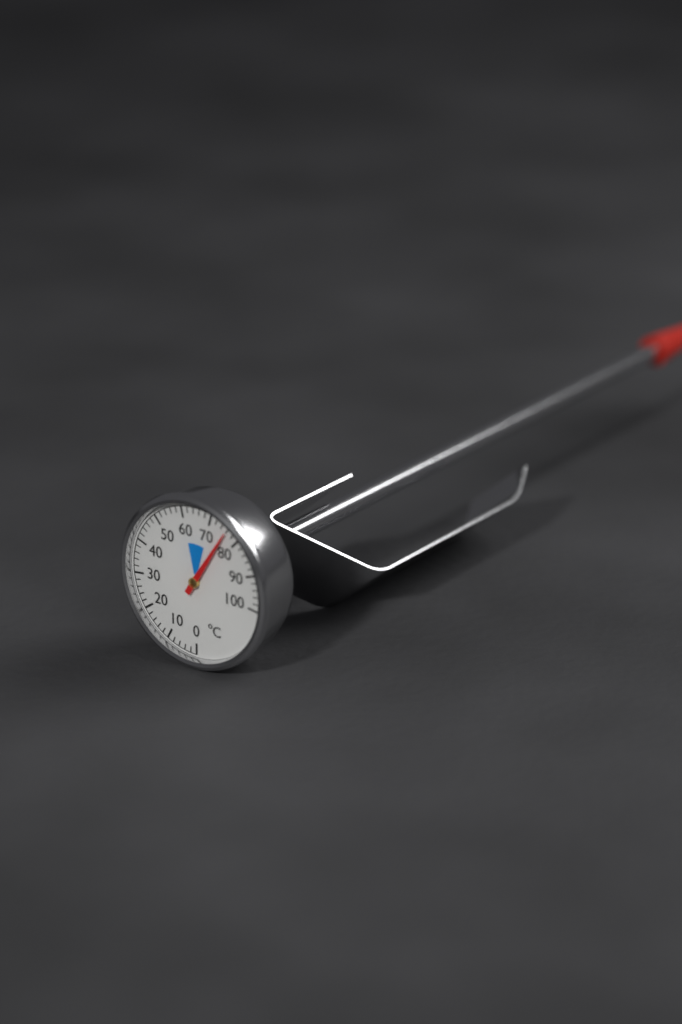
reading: 76 °C
